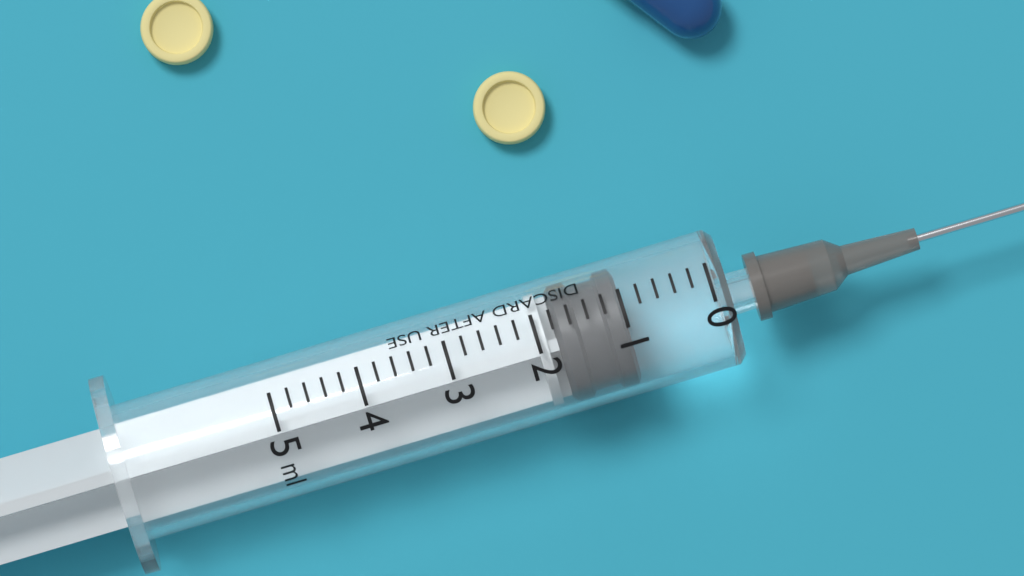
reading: 1.0 ml
